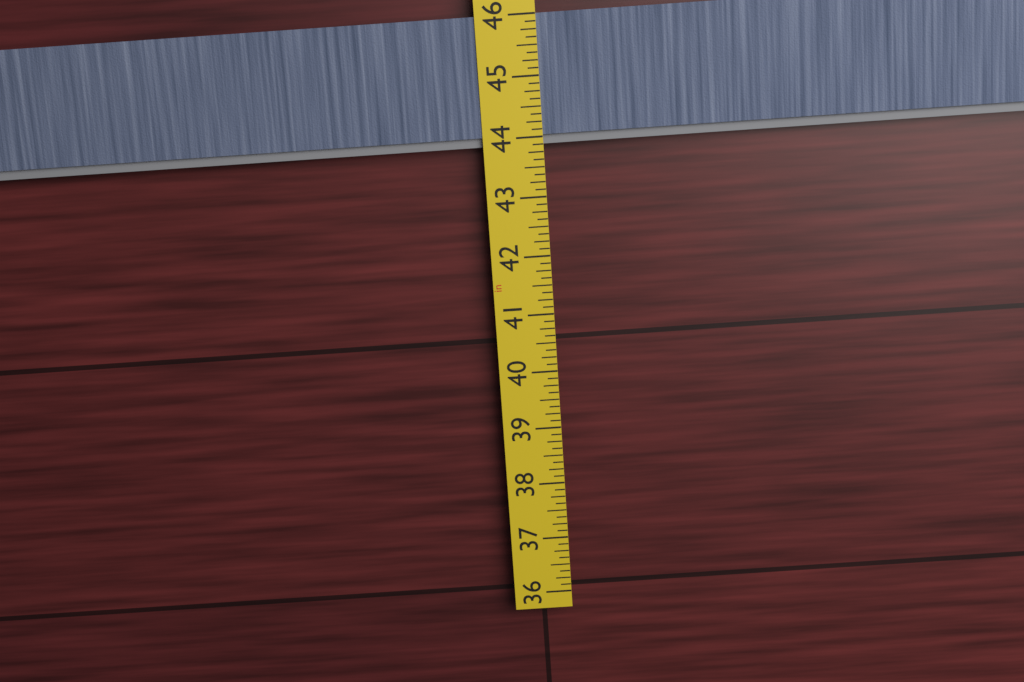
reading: 43.875 in
